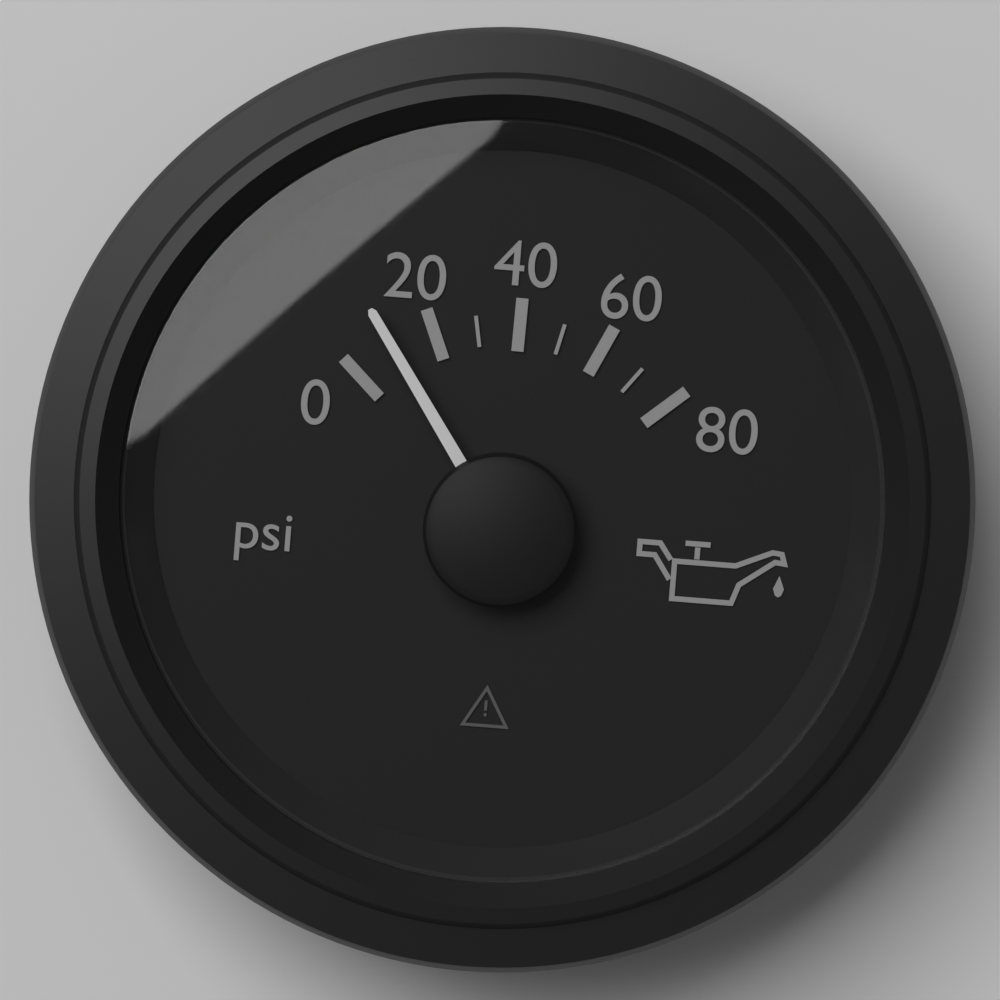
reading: 10 psi
